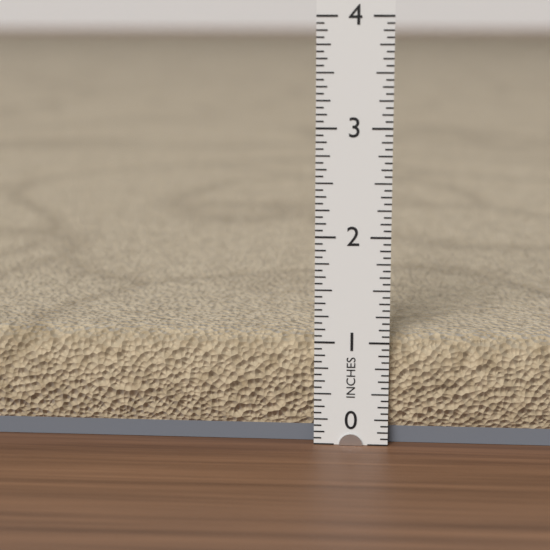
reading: 1.0625 in
